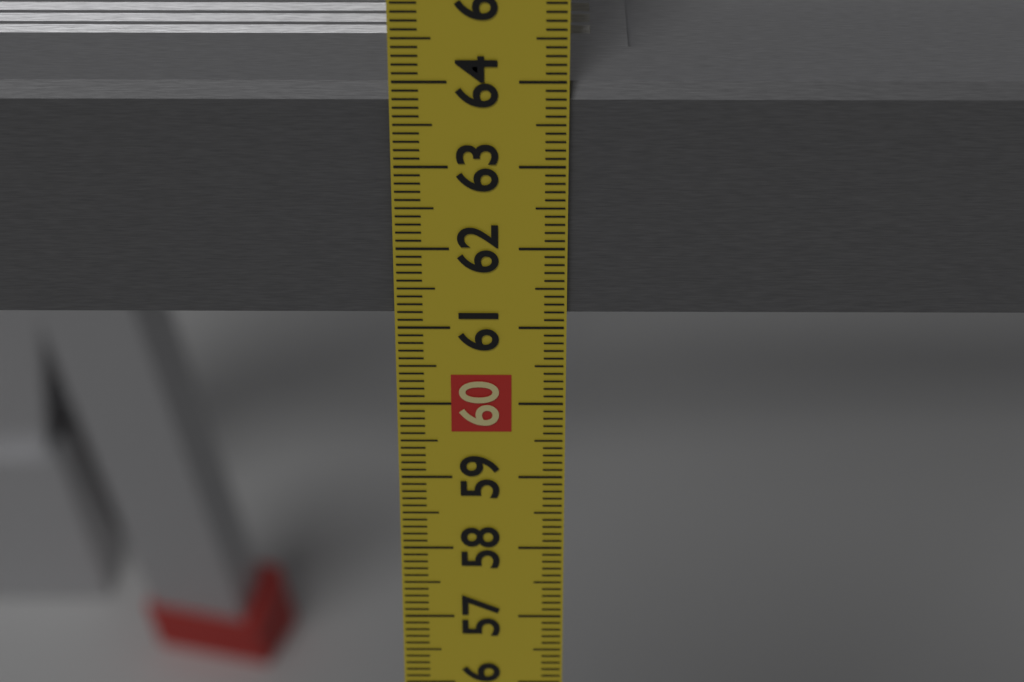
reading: 63.9 cm
